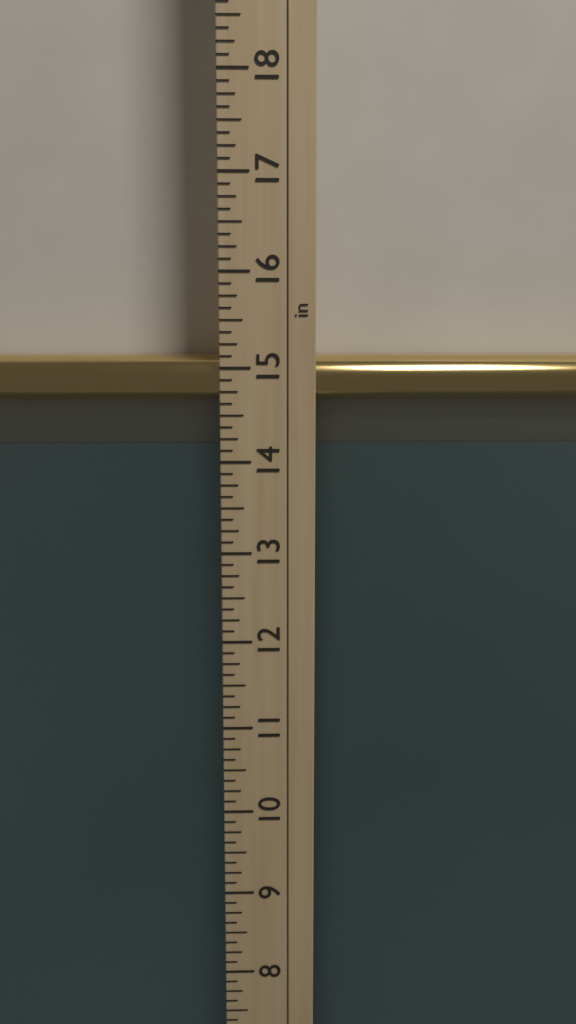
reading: 15.125 in
